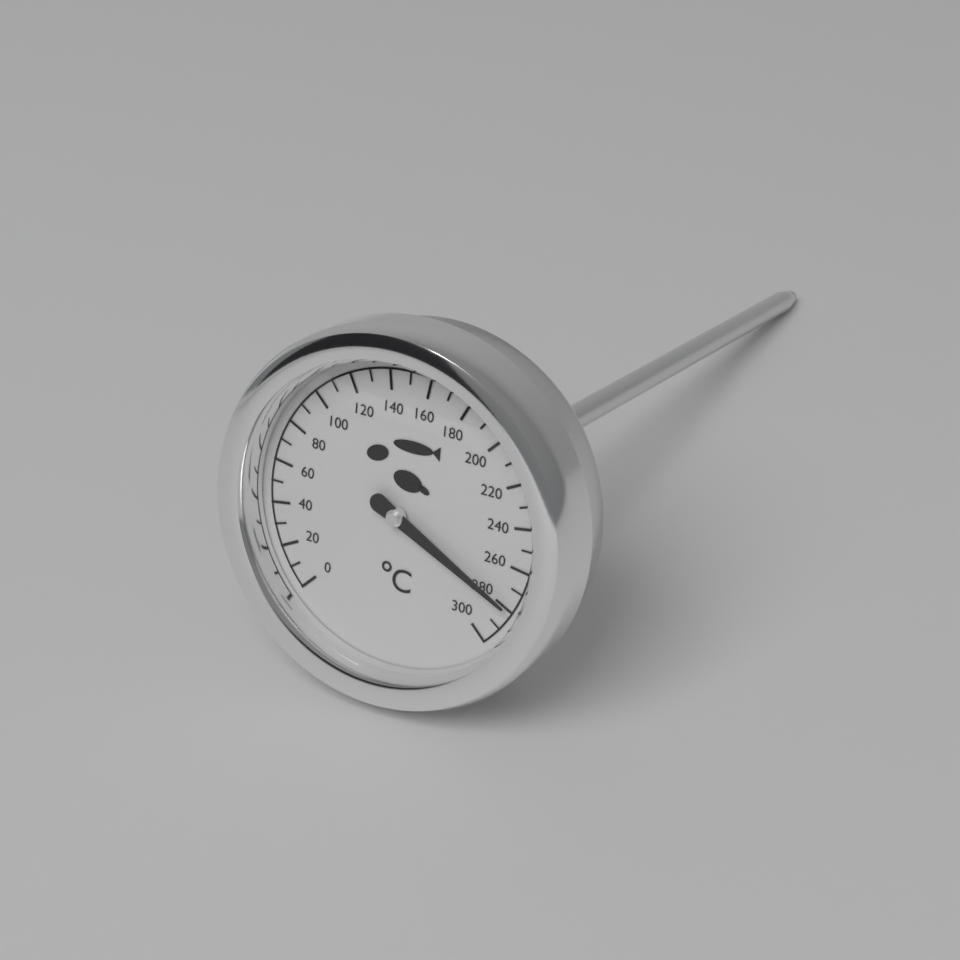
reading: 280 °C
